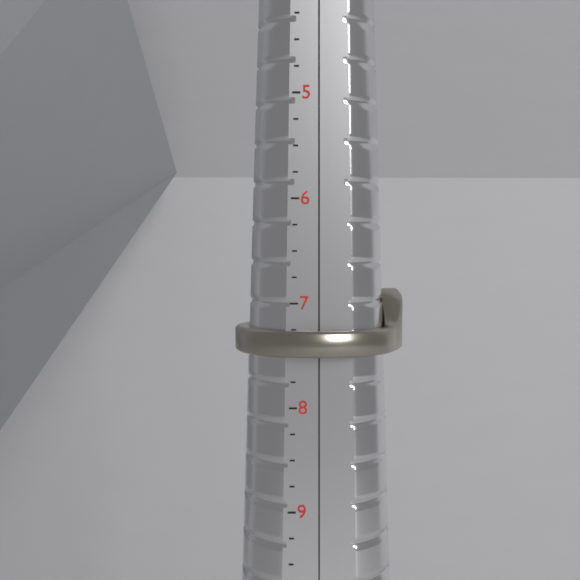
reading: 7.50 (no unit)
